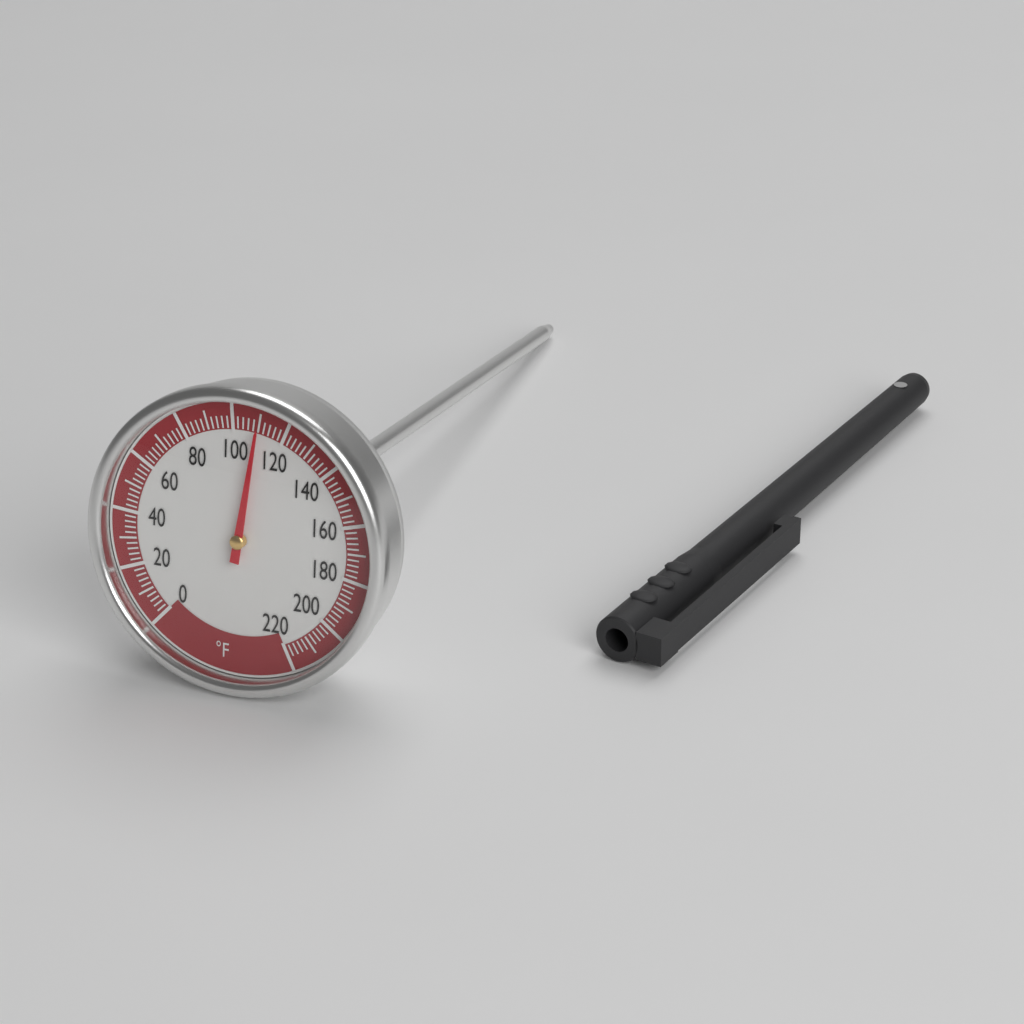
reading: 110 °F
